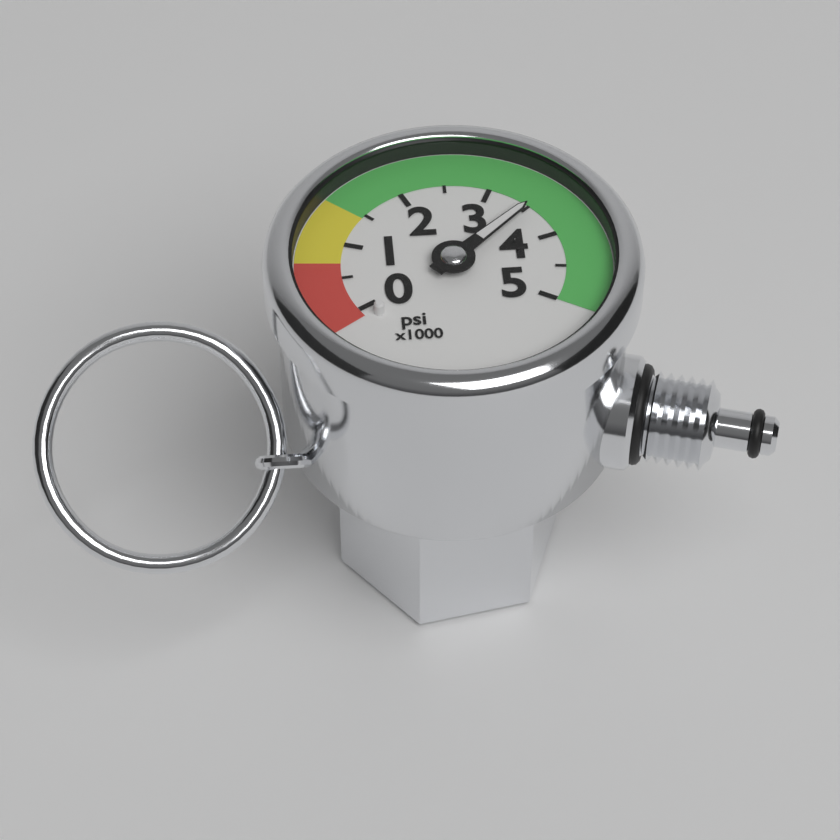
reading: 3500 psi
